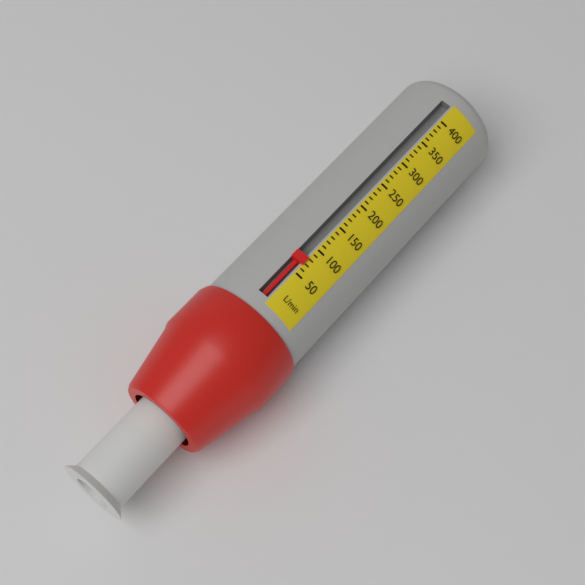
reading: 80 L/min
